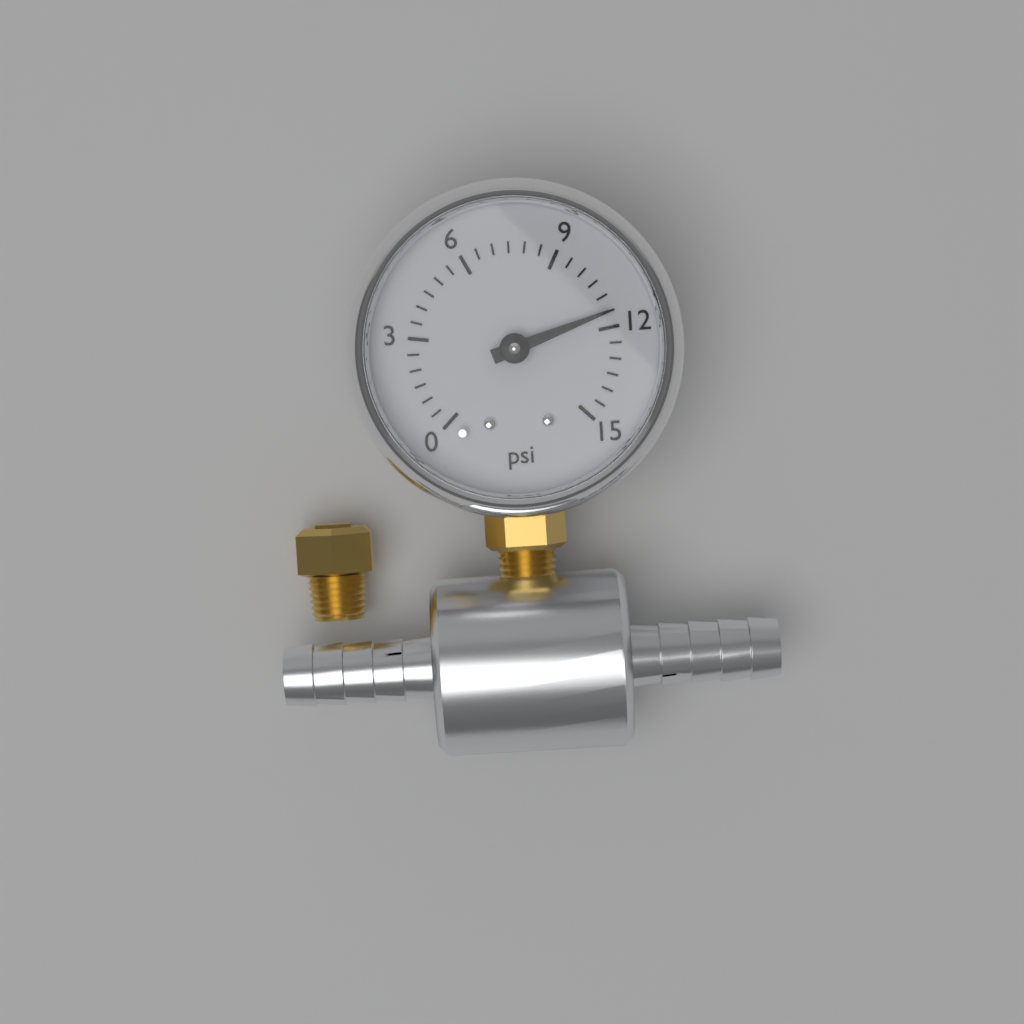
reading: 11.5 psi
